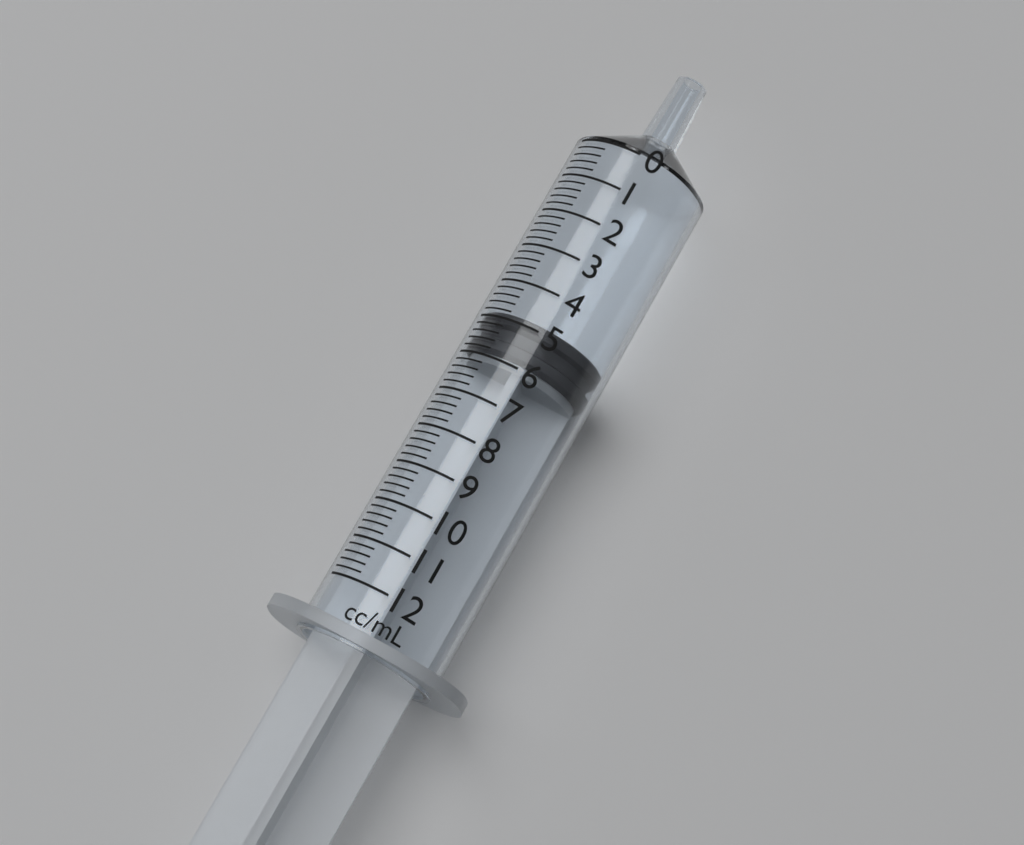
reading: 4.8 ml
